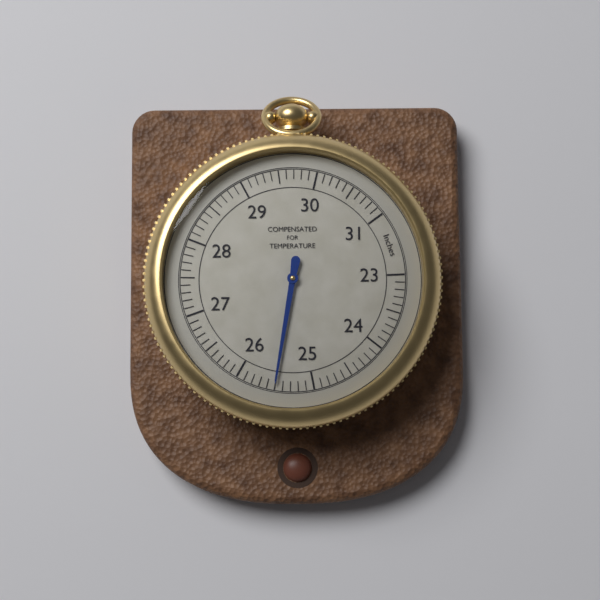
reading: 25.5 inches
